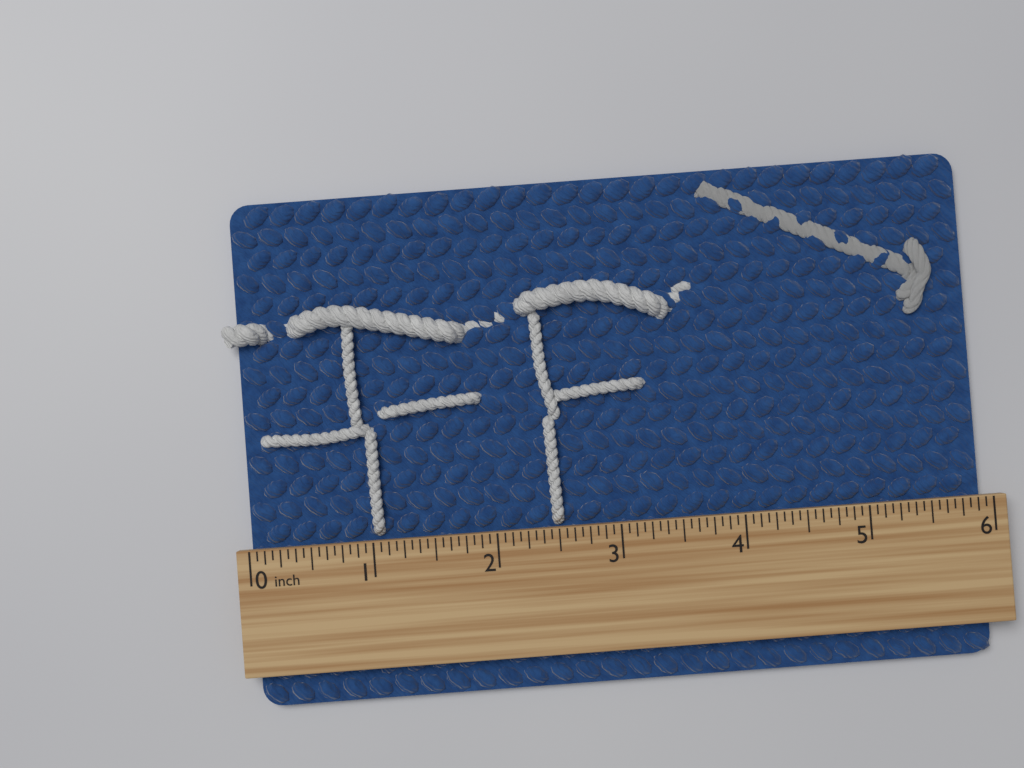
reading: 5.9375 inch
